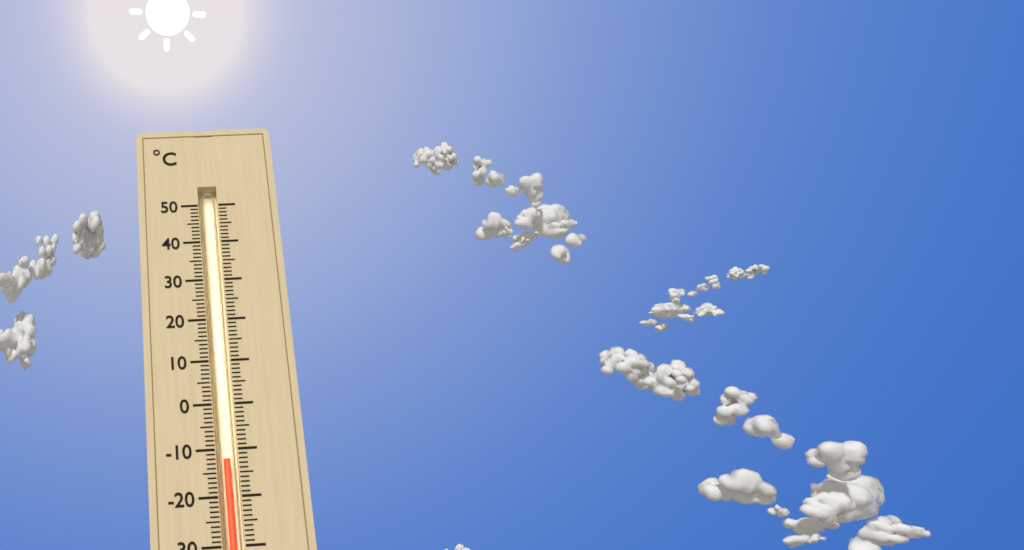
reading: -12 °C
